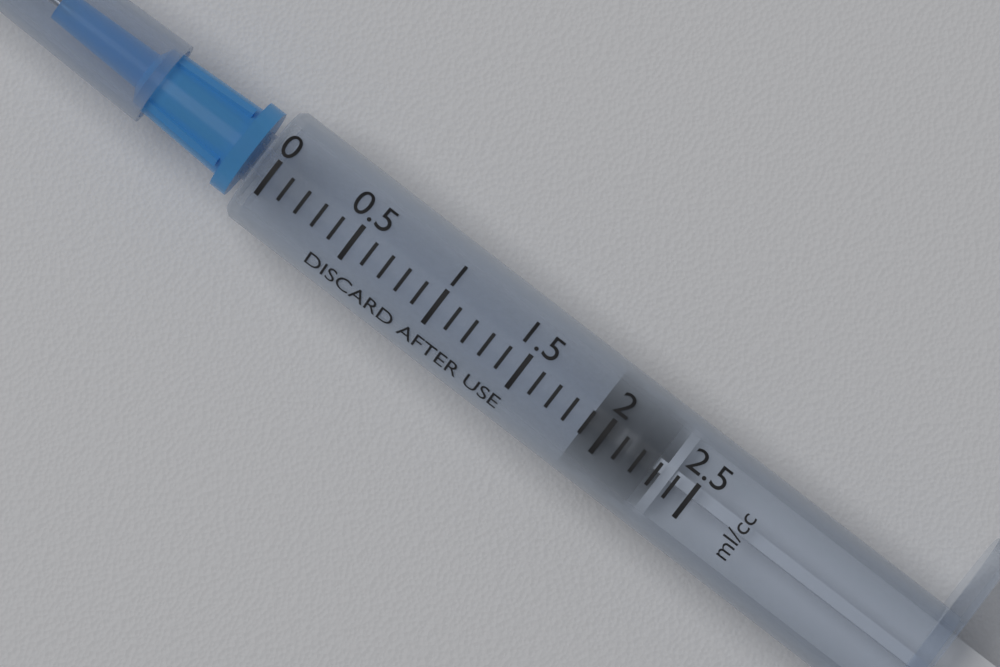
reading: 1.9 ml
